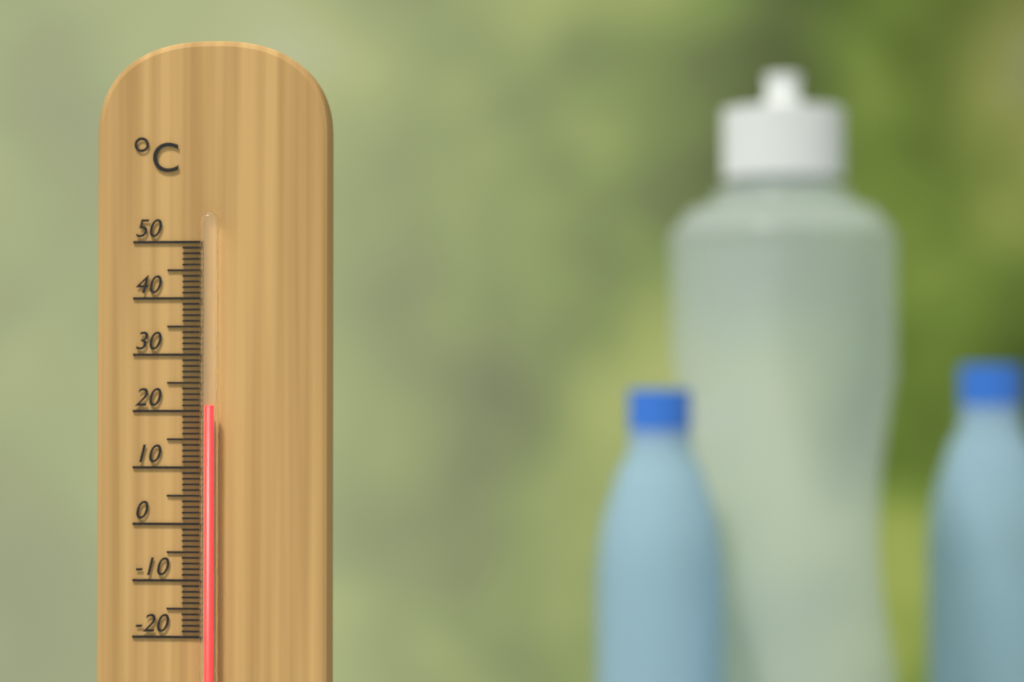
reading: 21 °C
